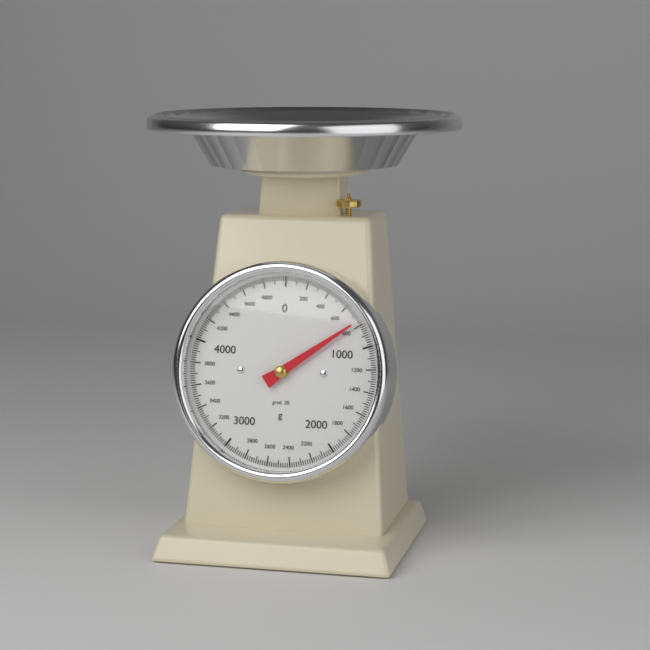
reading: 760 g
